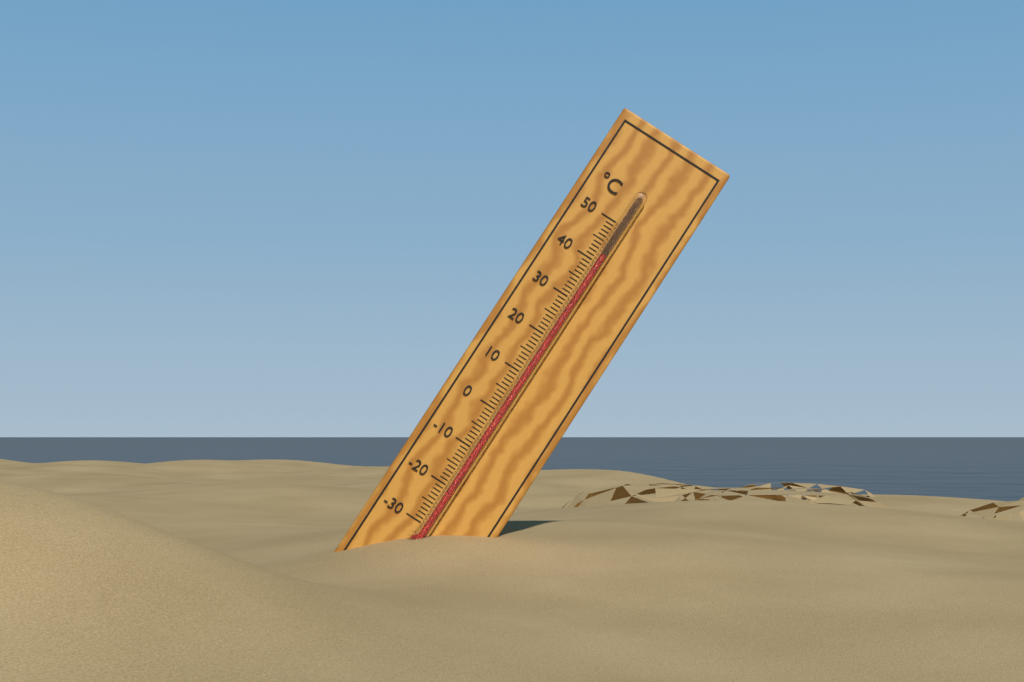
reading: 42 °C
